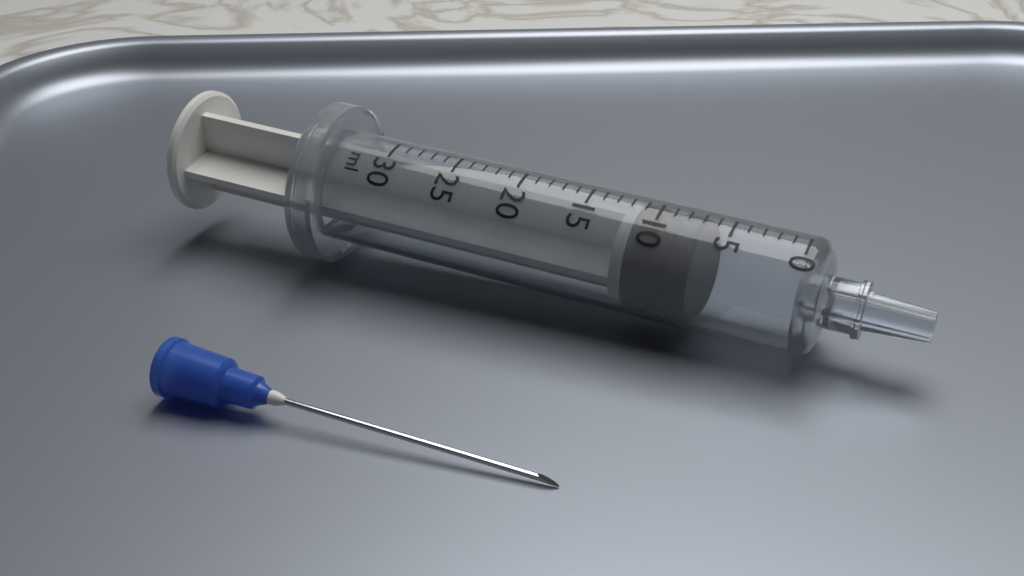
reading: 7 ml
